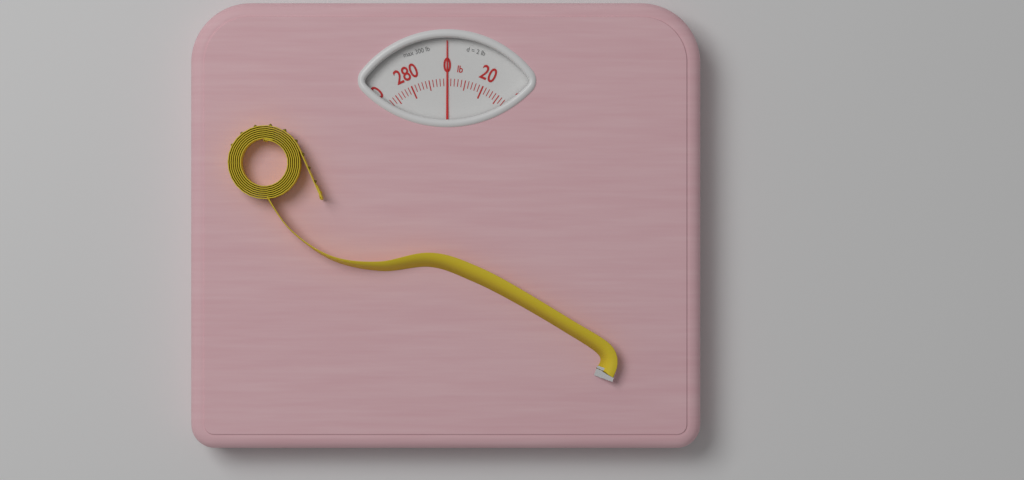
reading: 0 lb
